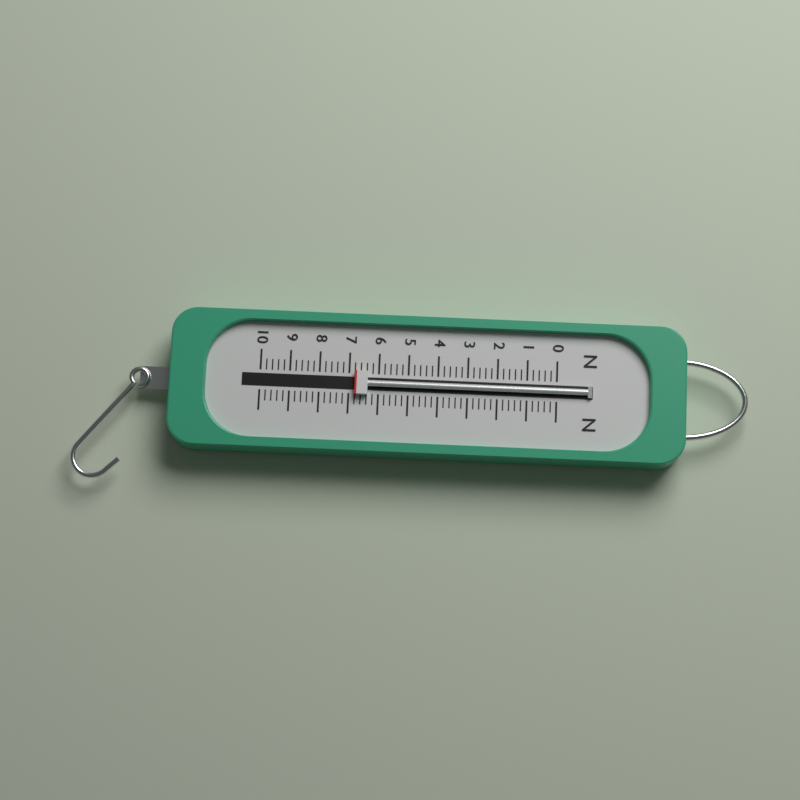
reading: 6.8 N
